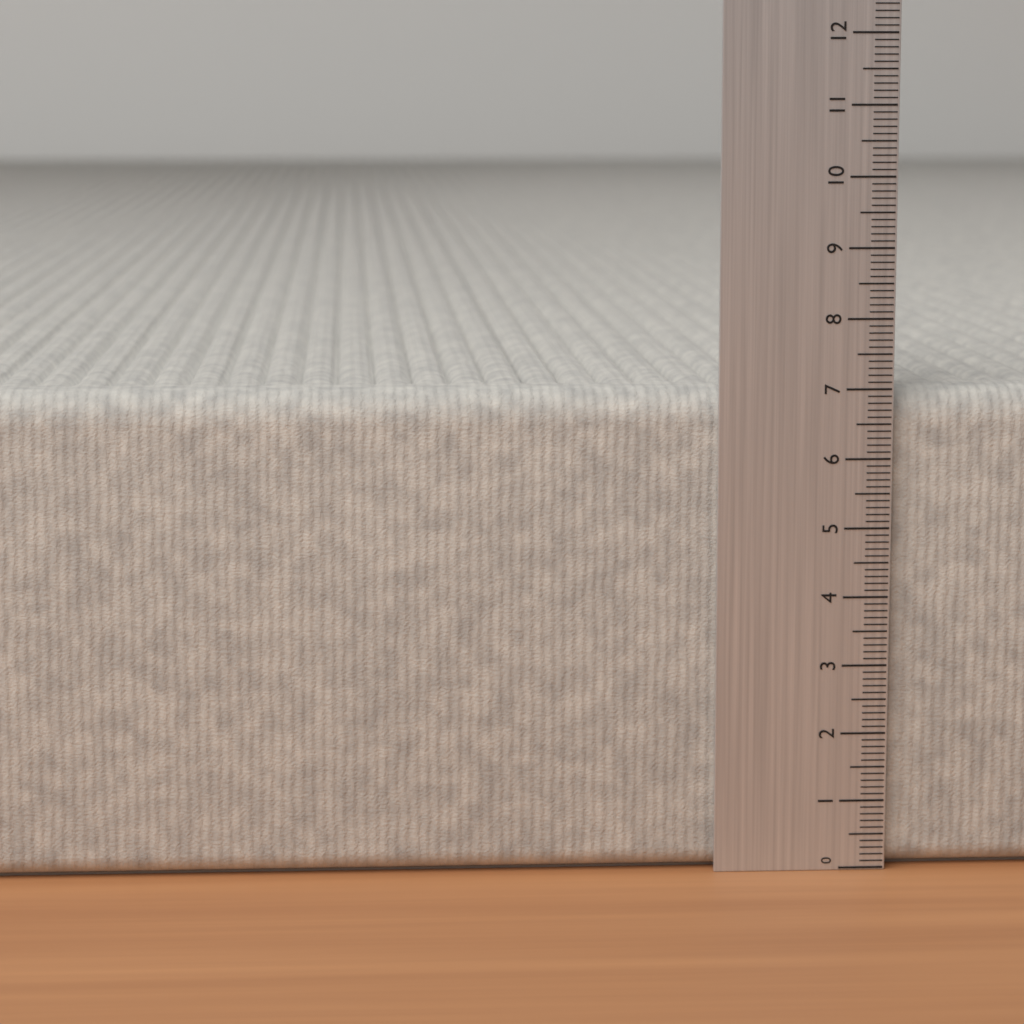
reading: 7.0 (no unit)
